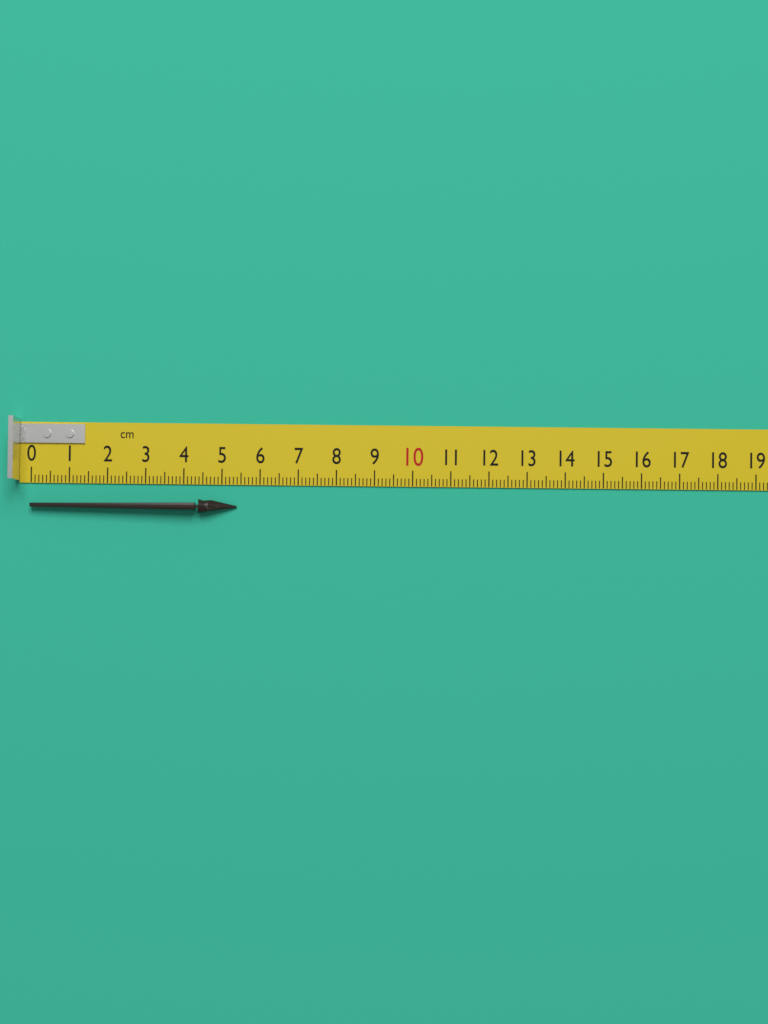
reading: 5.4 cm
